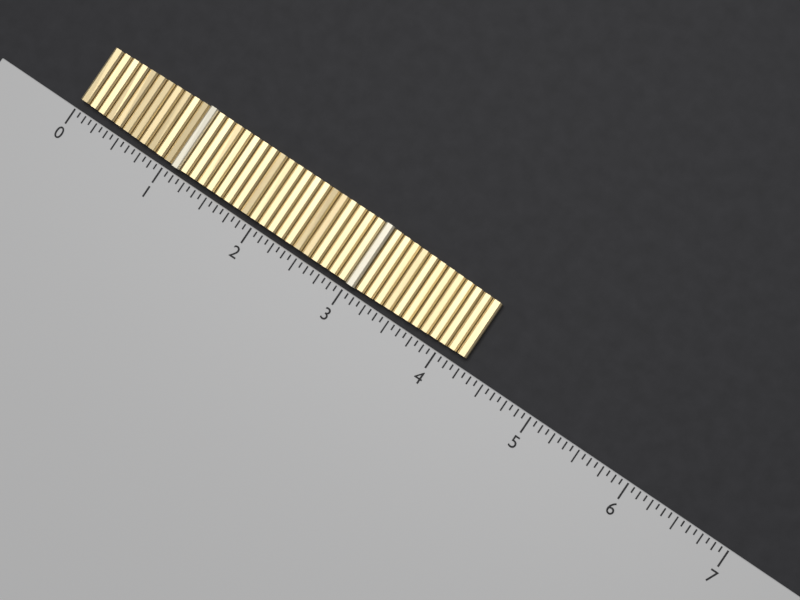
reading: 4.2500 (no unit)
